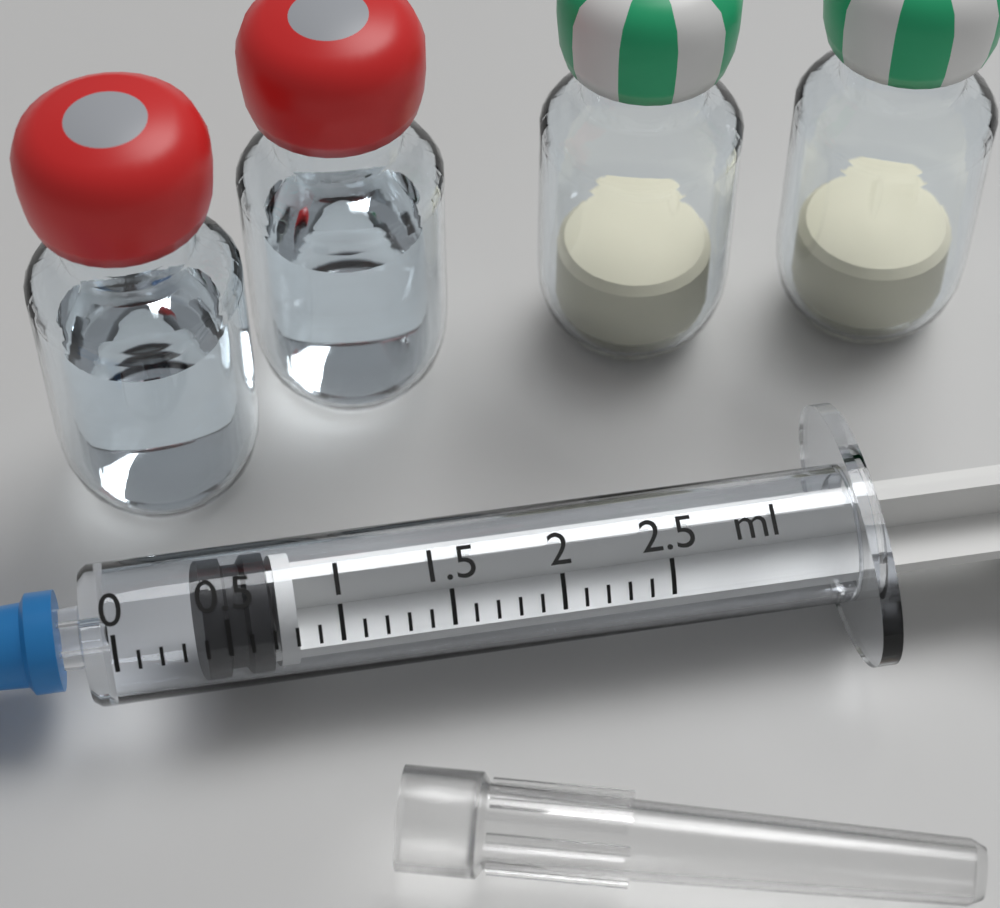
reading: 0.4 ml
